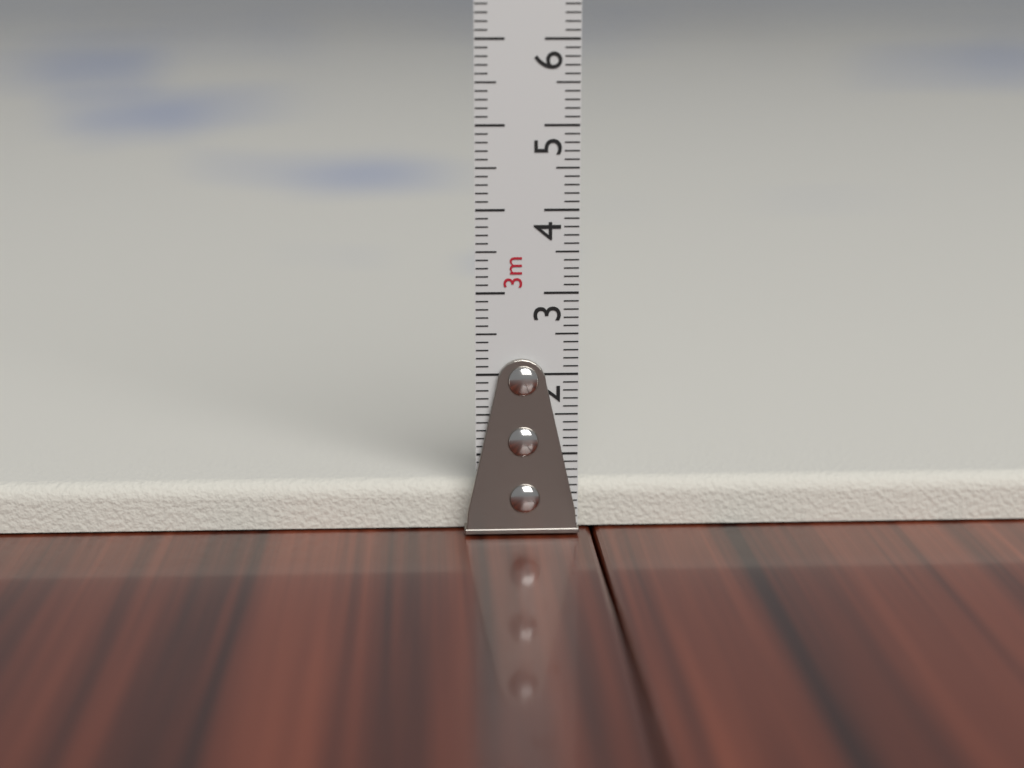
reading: 0.6 cm
